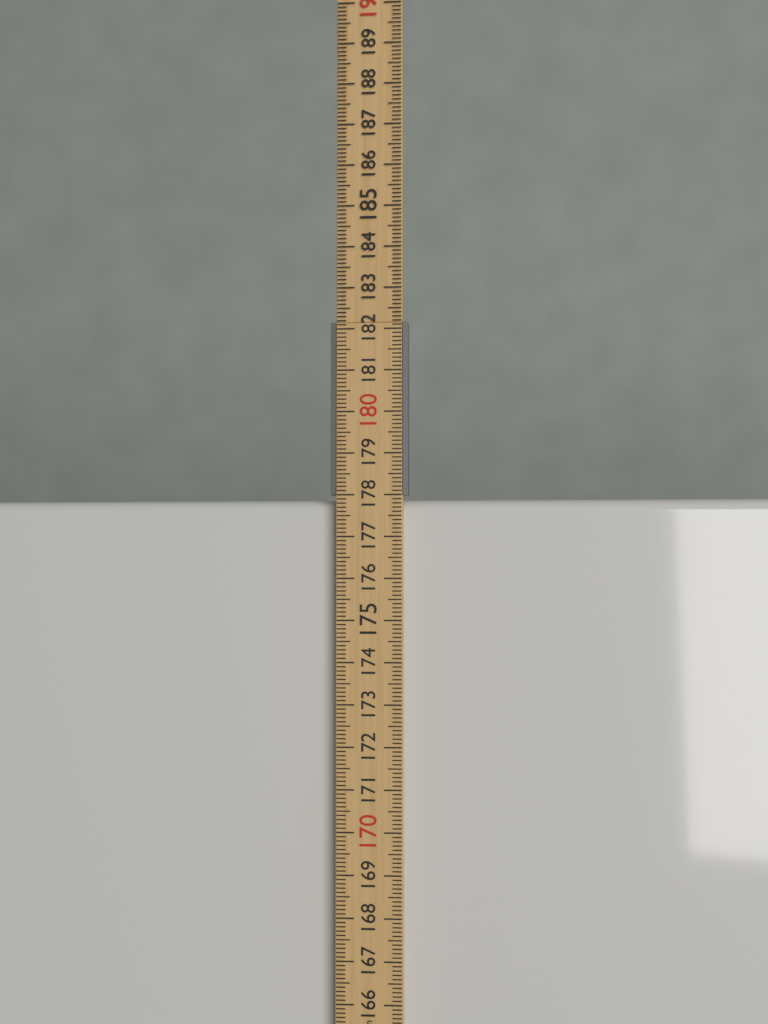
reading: 177.9 cm
